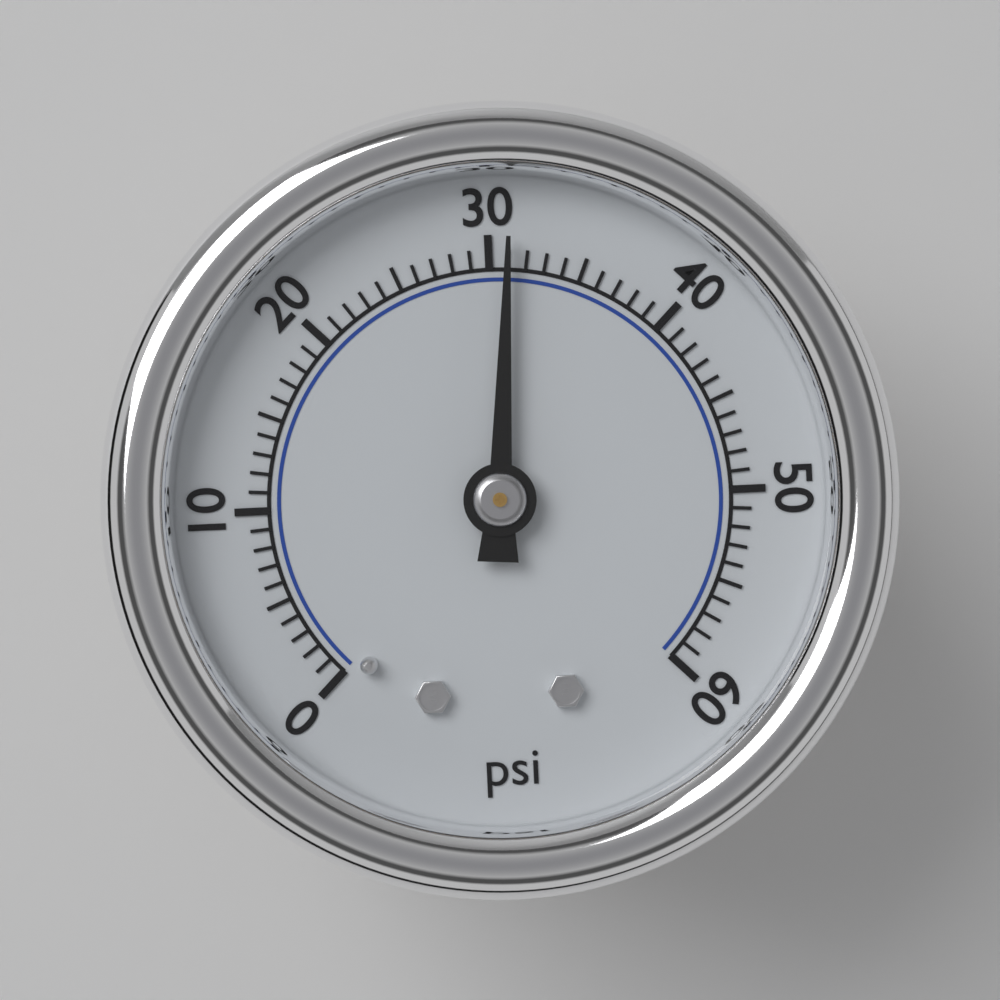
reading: 31 psi
